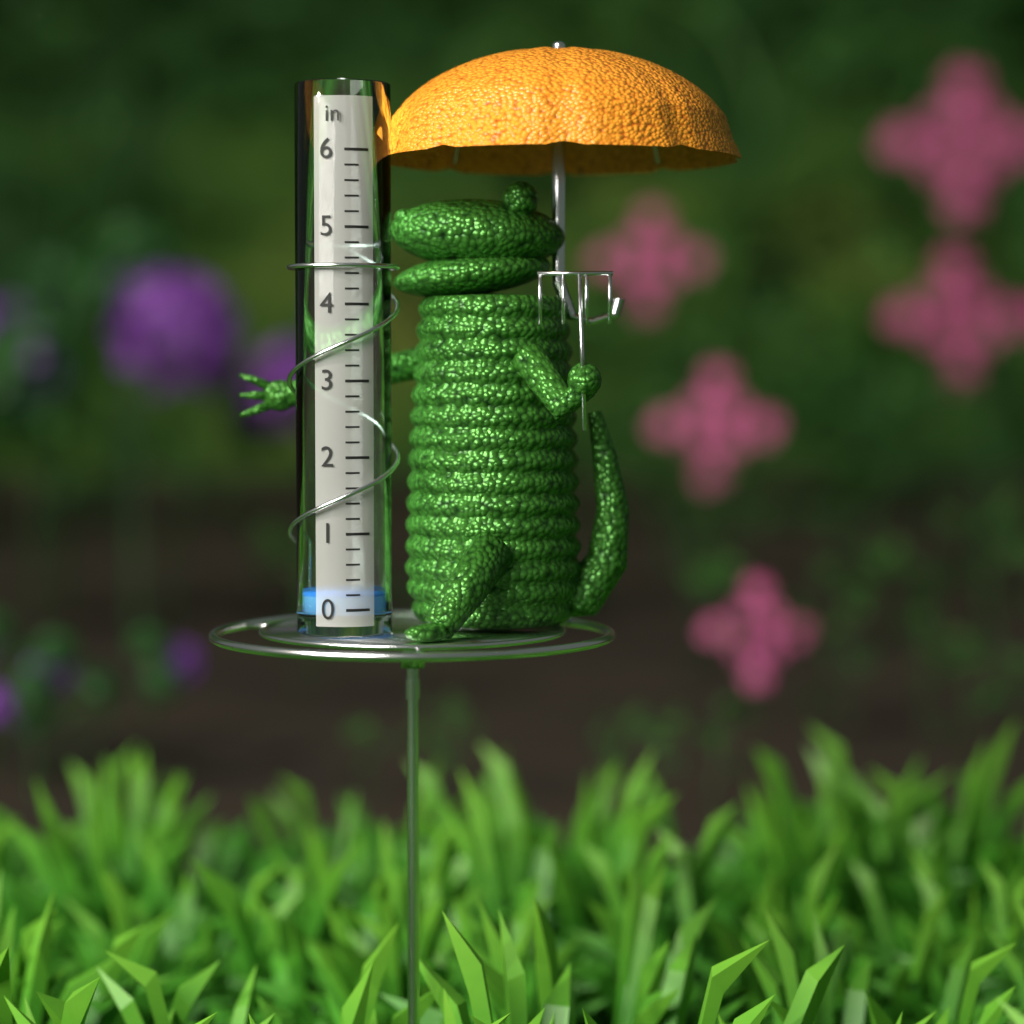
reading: 0.2 in
